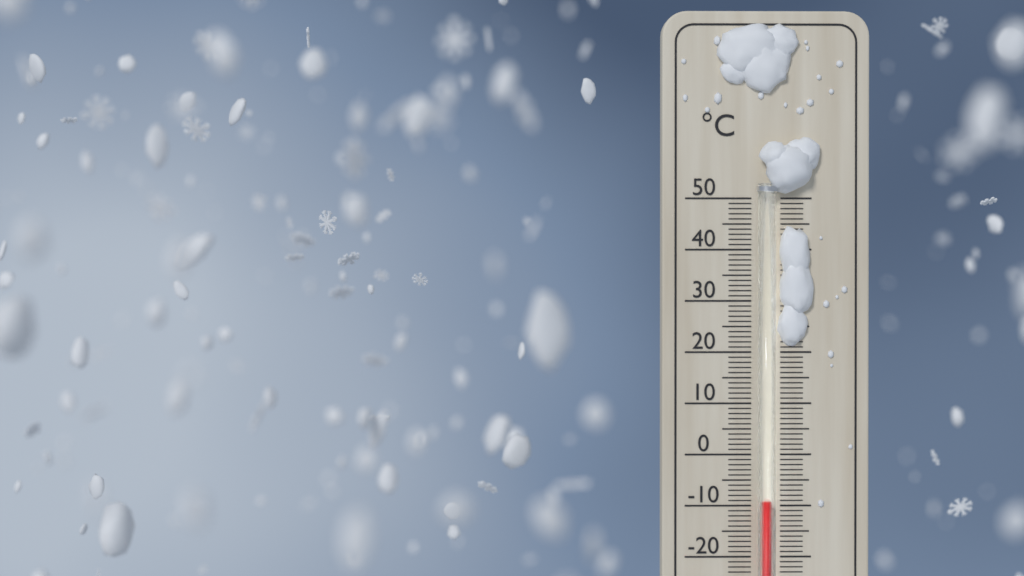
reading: -9 °C
